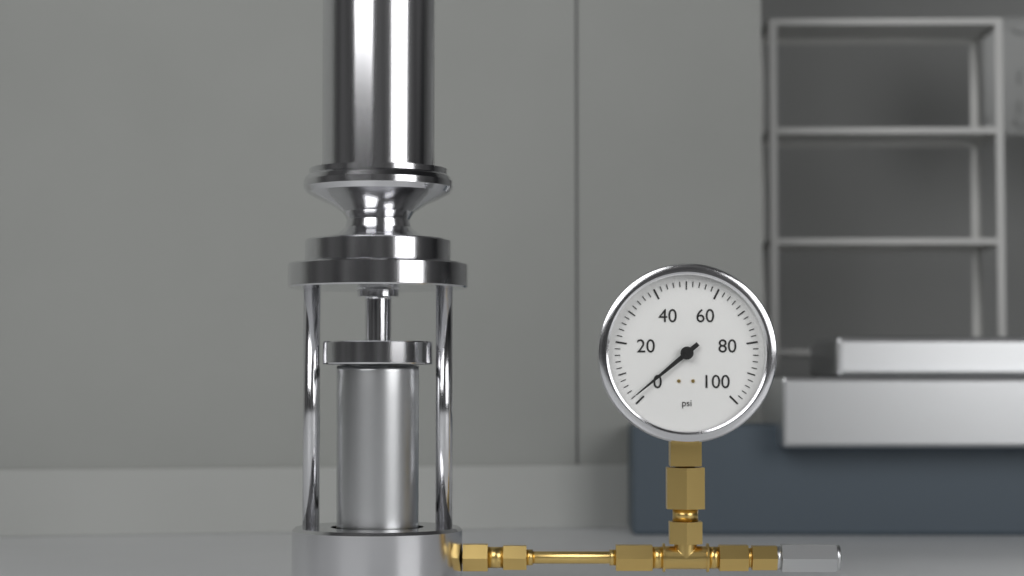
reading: 2 psi
